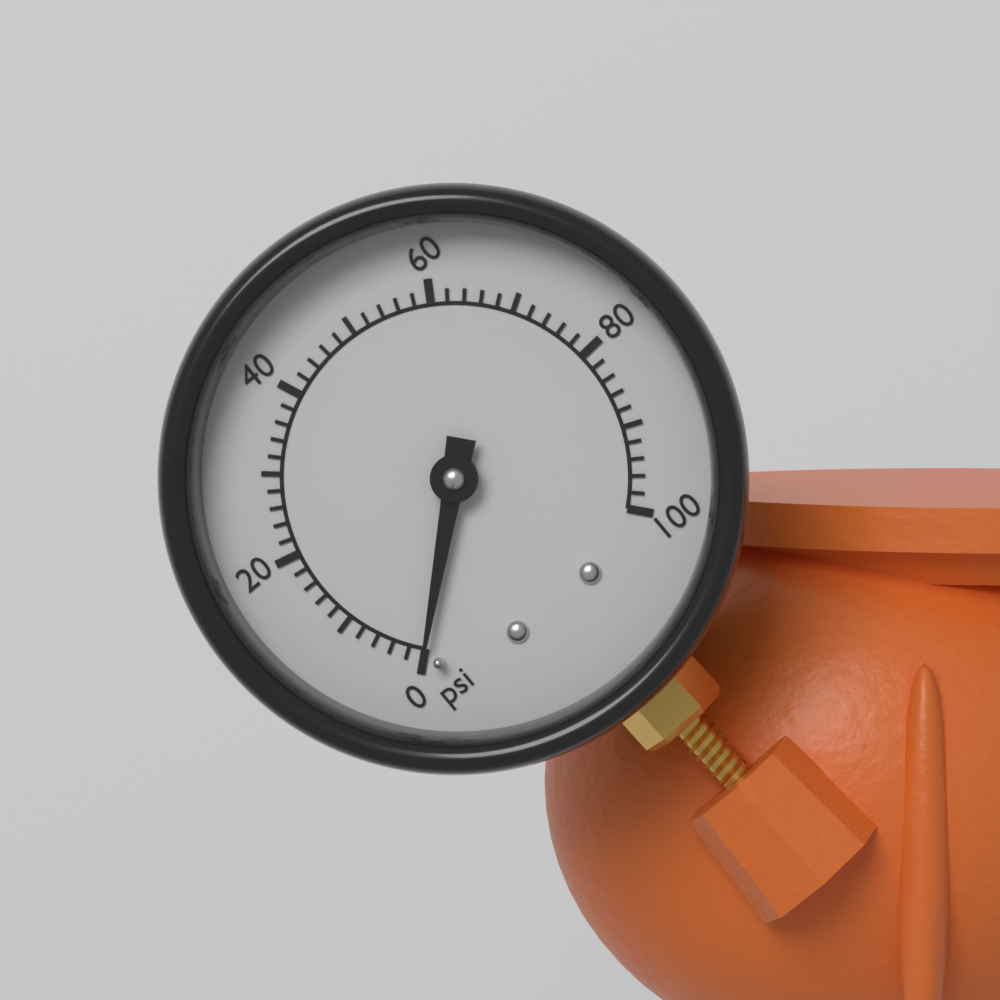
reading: 0 psi
